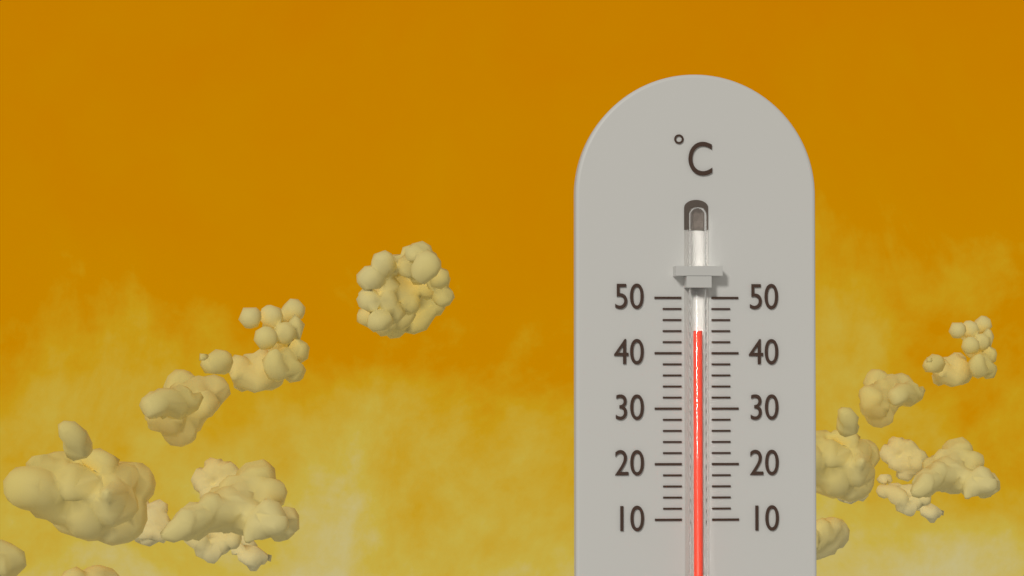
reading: 44 °C
